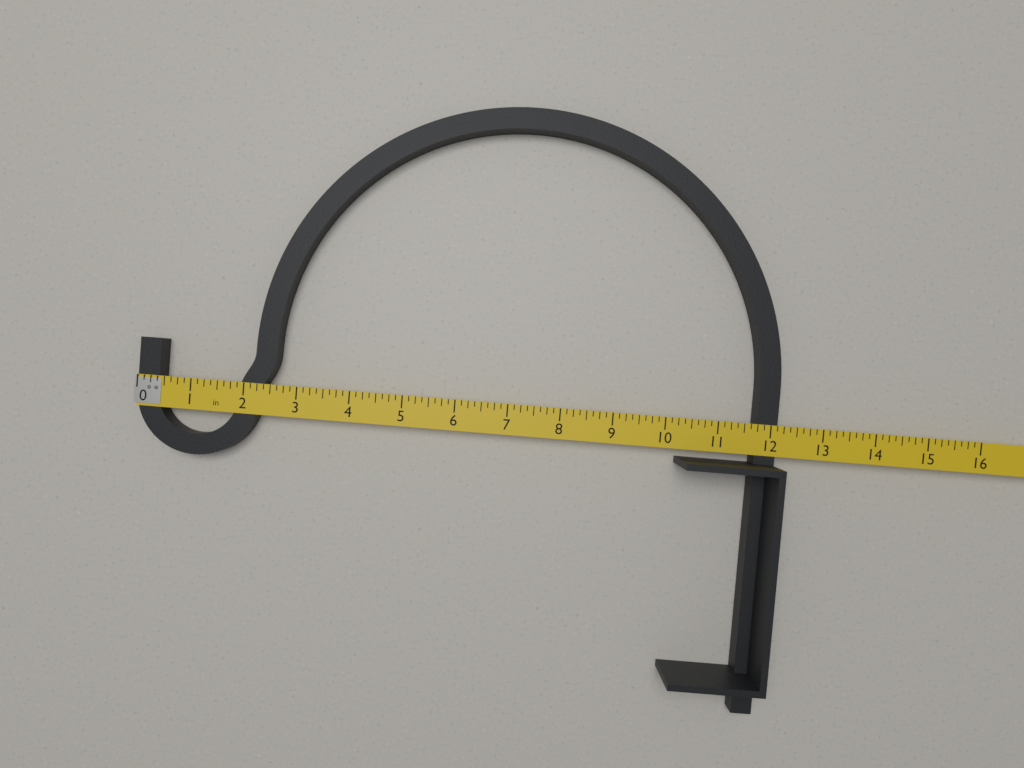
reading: 12.125 in
